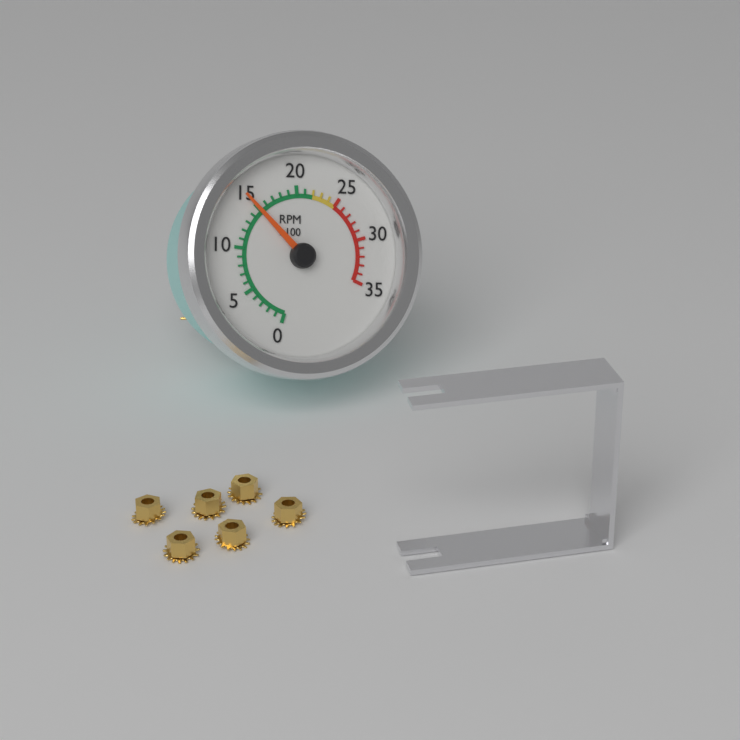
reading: 1500 RPM
